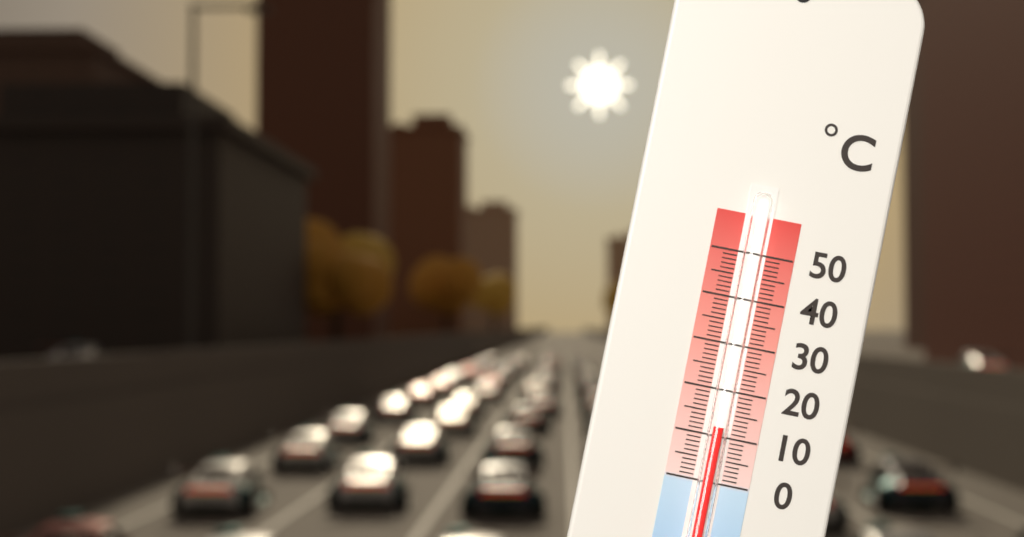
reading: 12 °C
